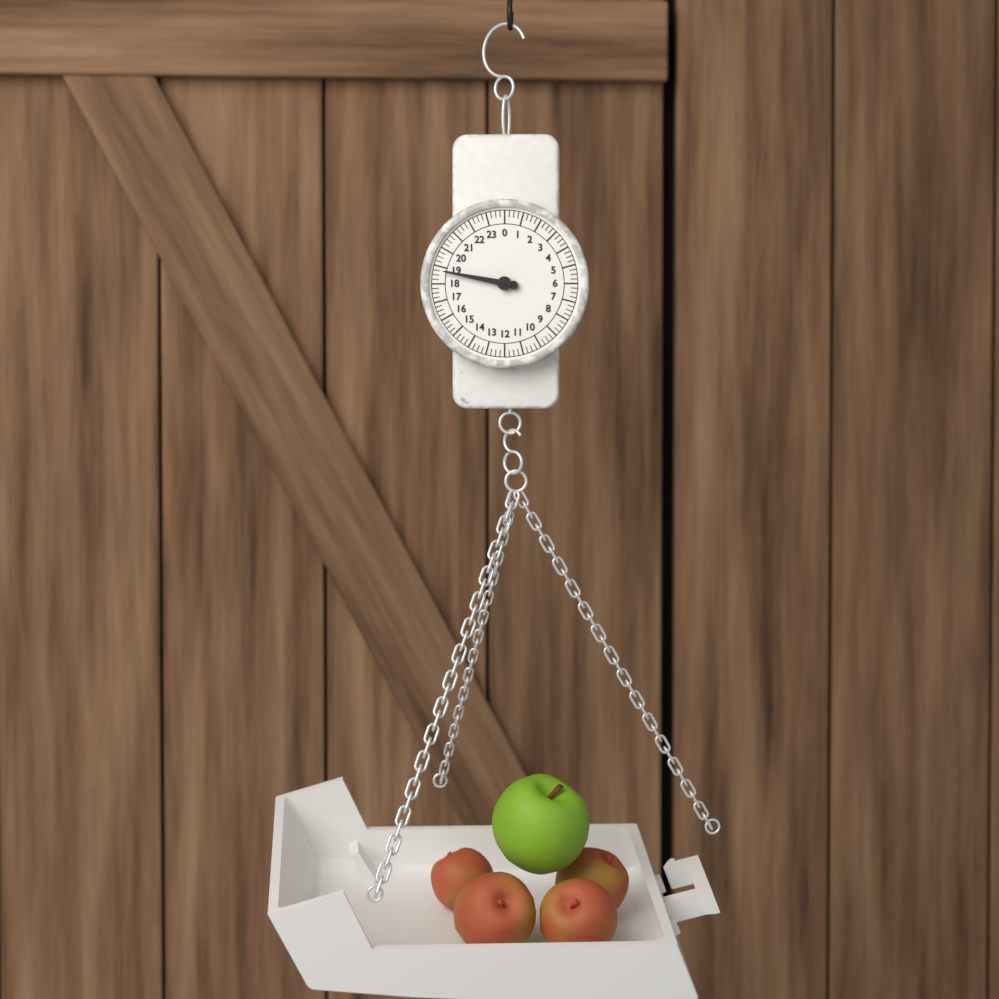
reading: 18.75 (no unit)
